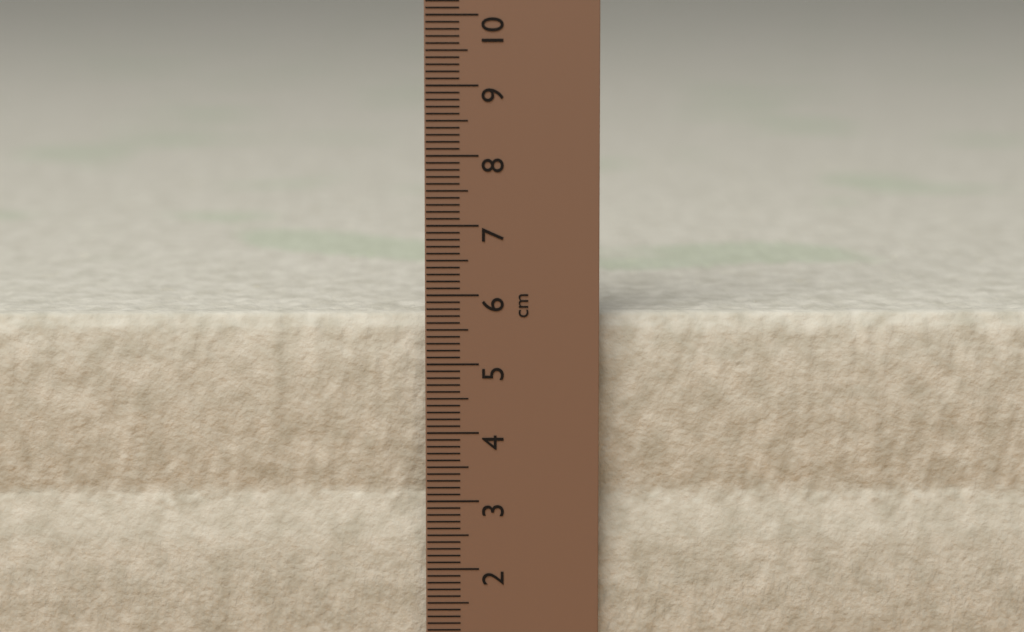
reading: 5.7 cm
